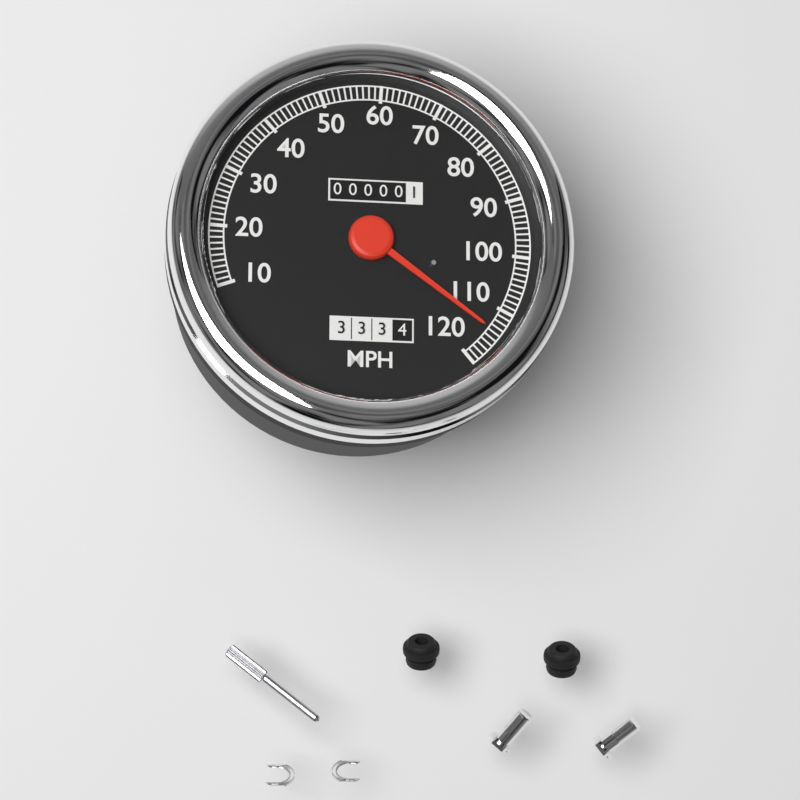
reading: 114 MPH
